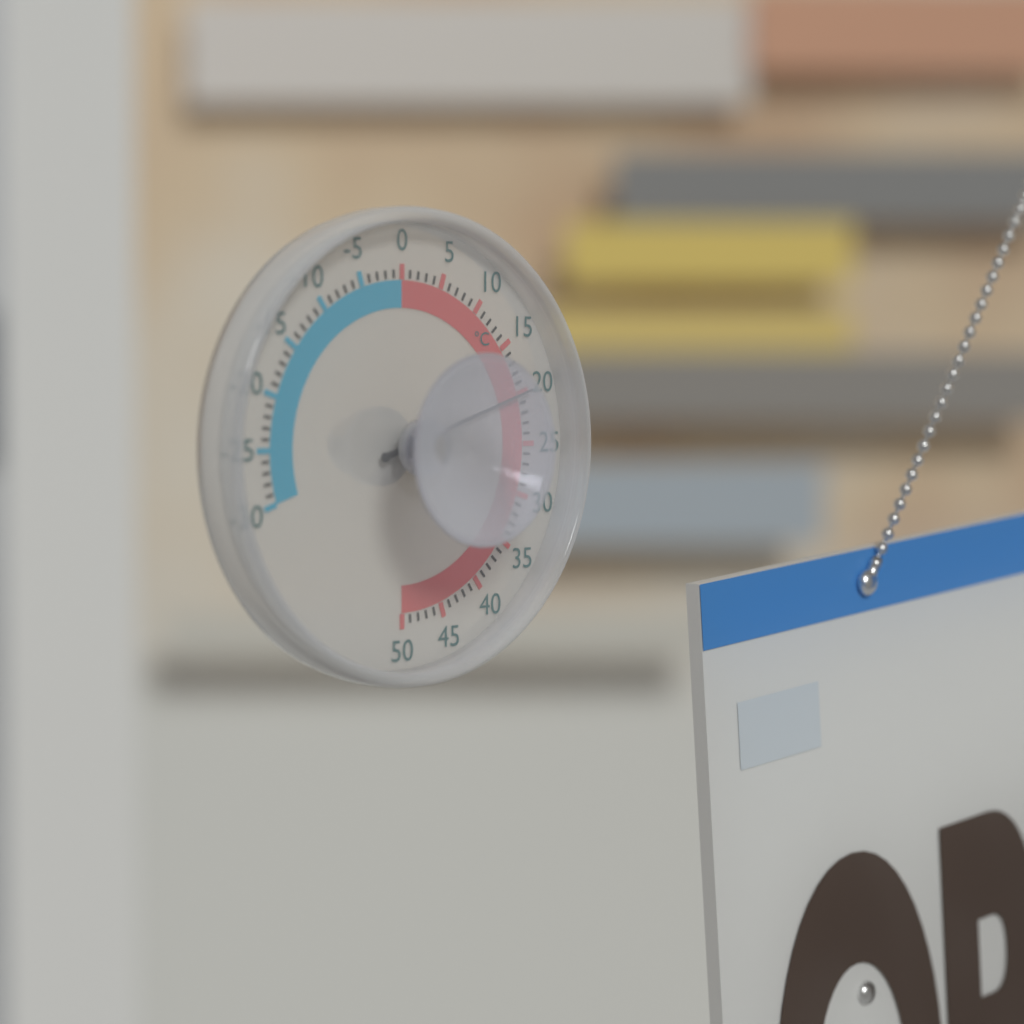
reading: 20 °C
